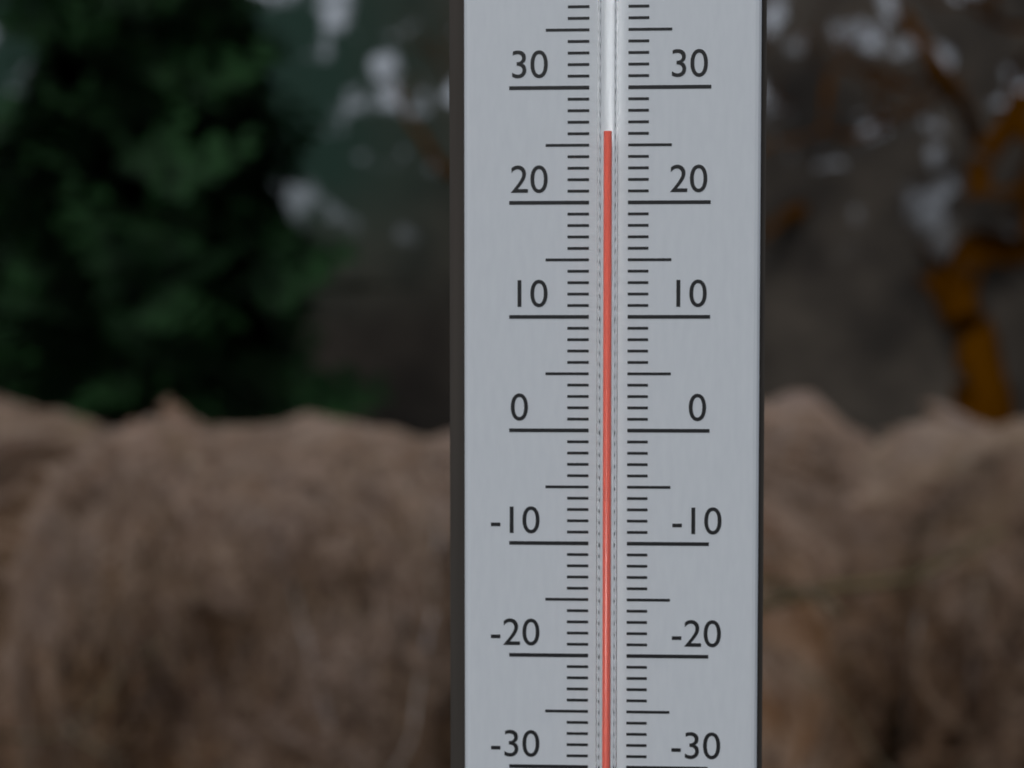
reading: 26 °C
